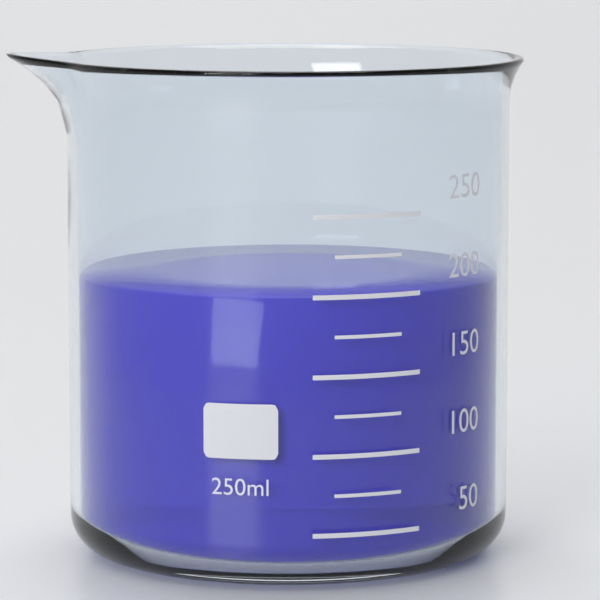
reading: 200 ml
